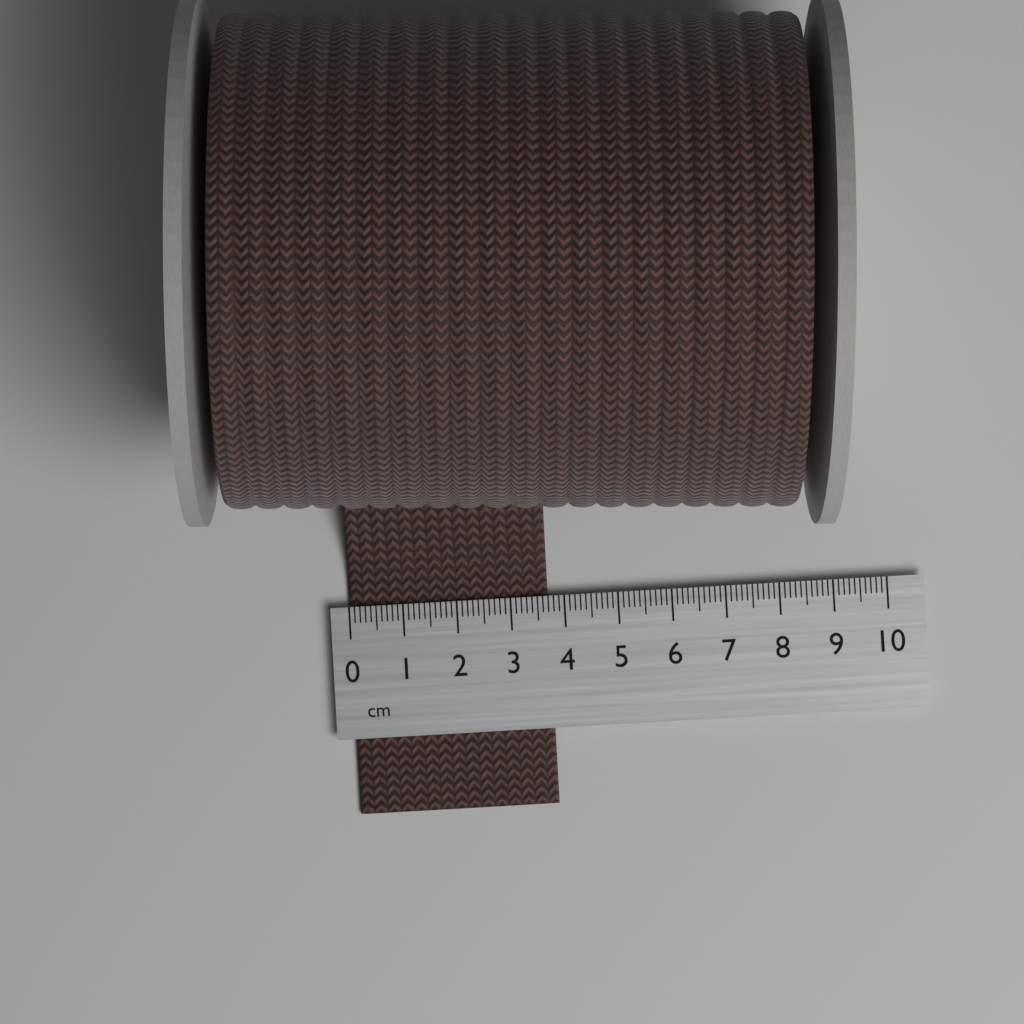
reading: 3.7 cm
